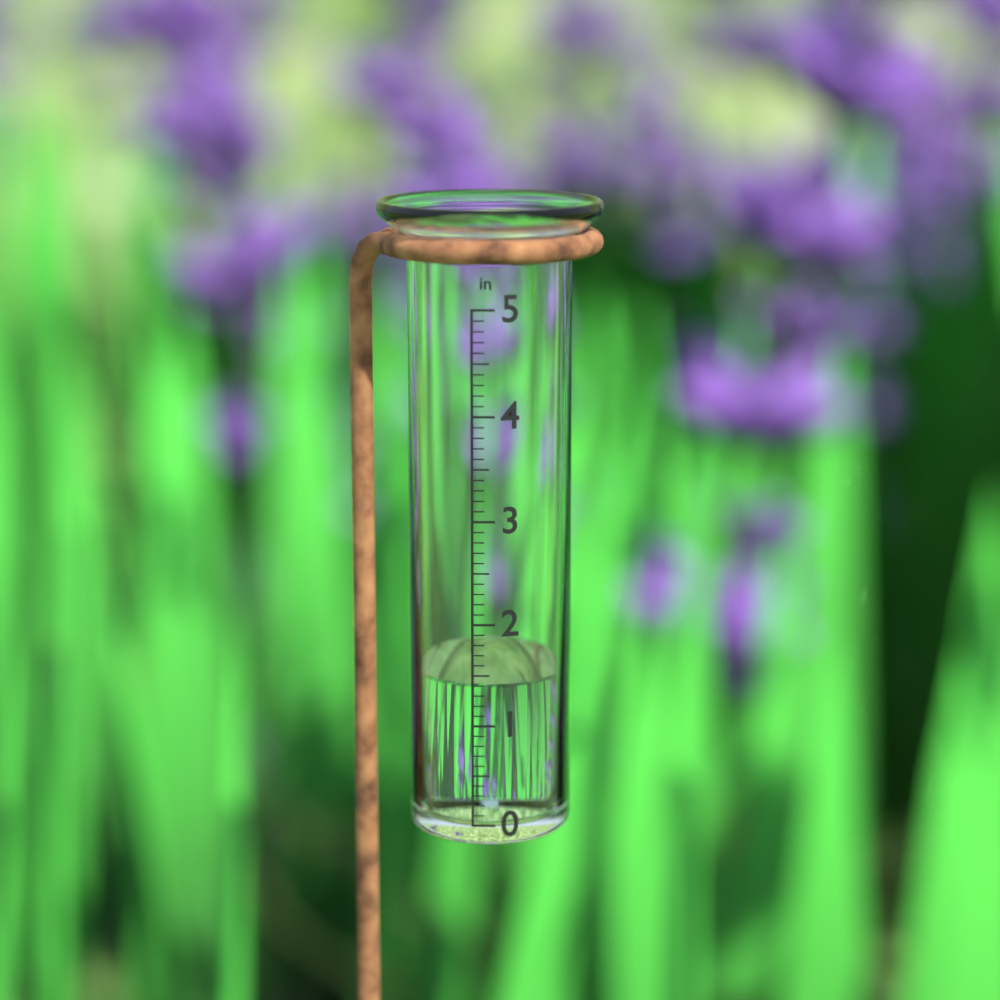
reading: 1.4 in
